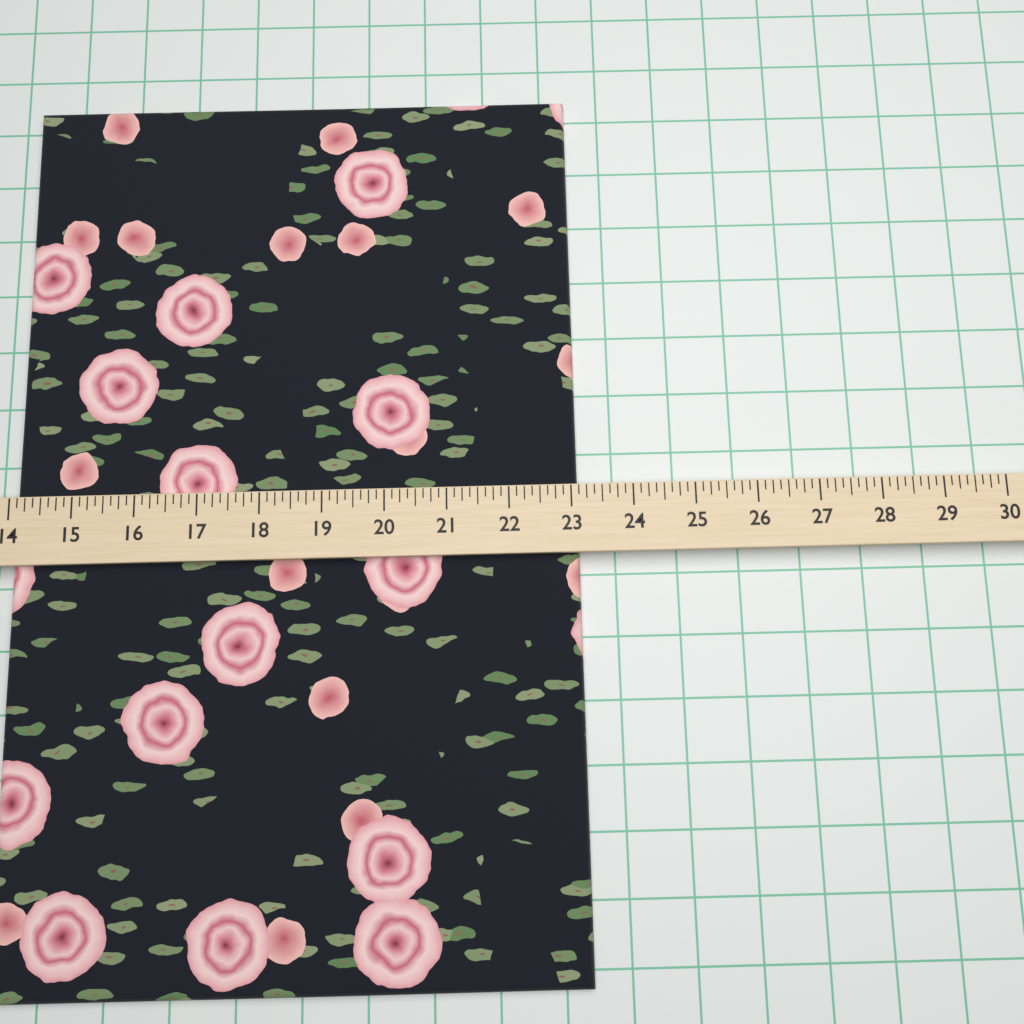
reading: 23.125 (no unit)
